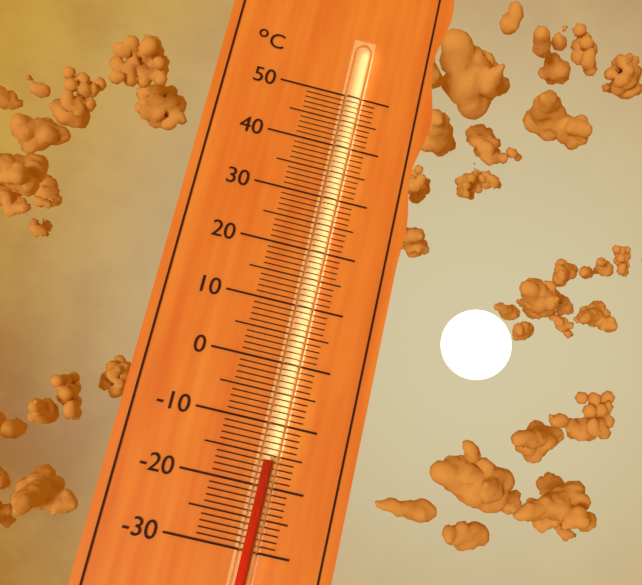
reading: -16 °C
